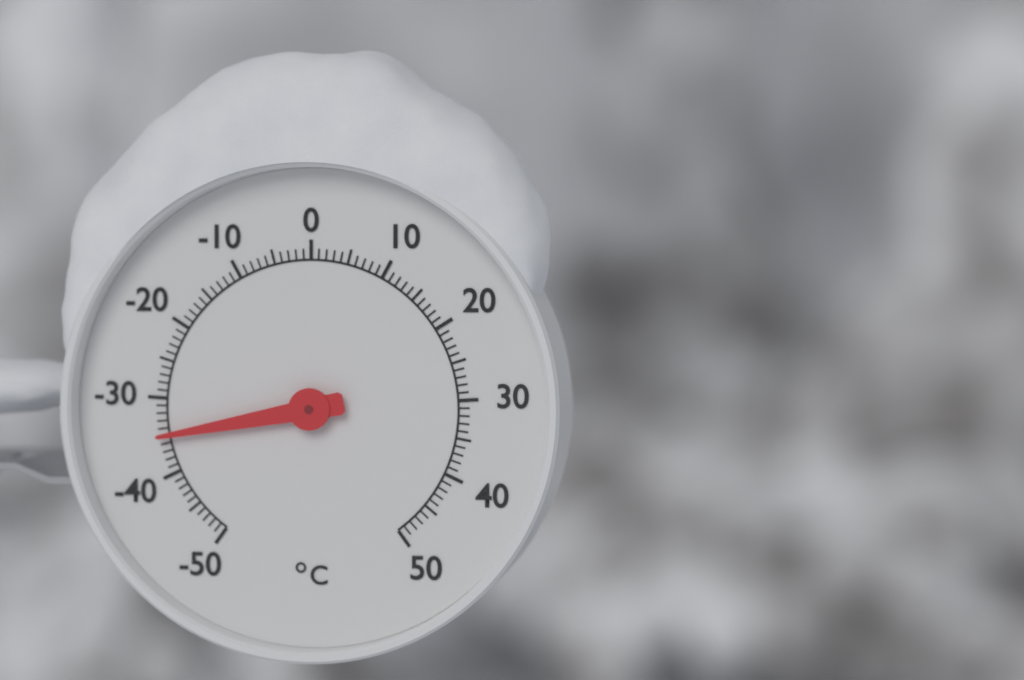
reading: -35 °C
